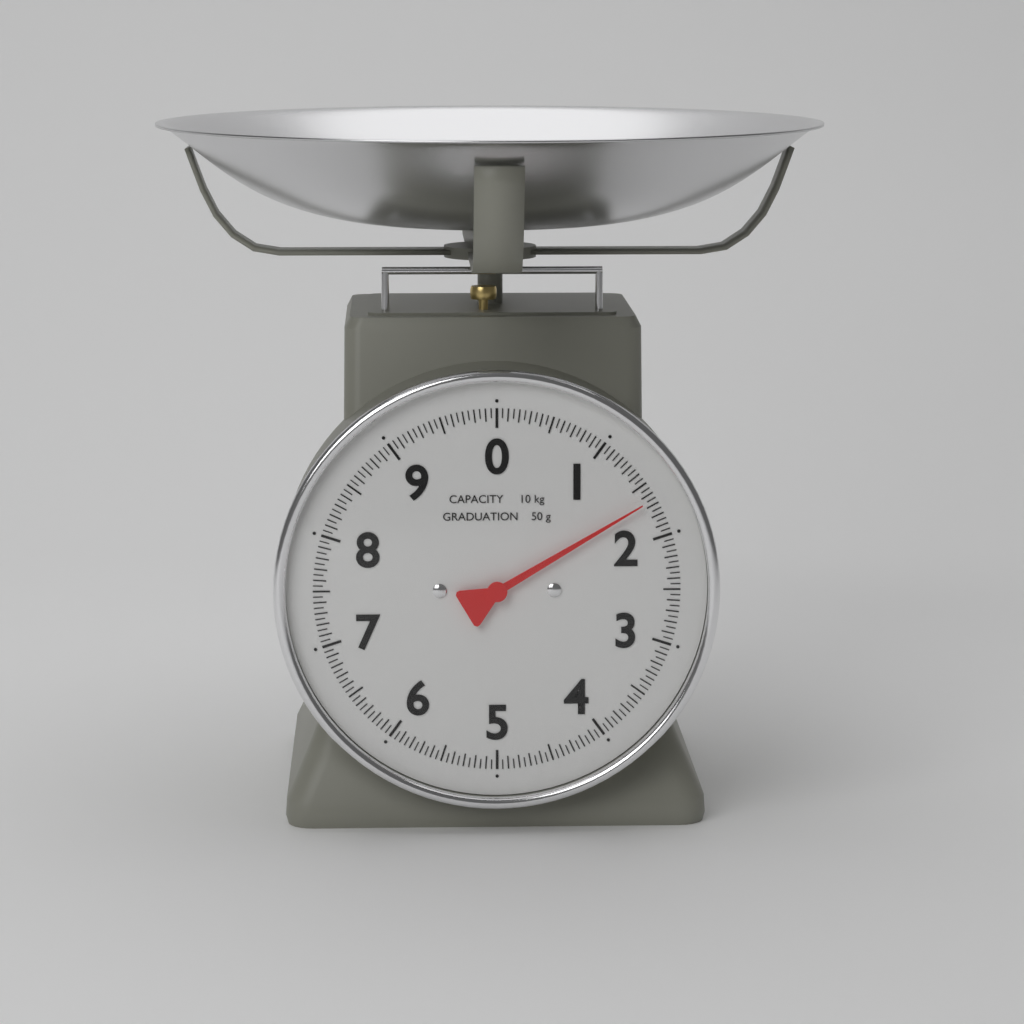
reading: 1.65 kg
